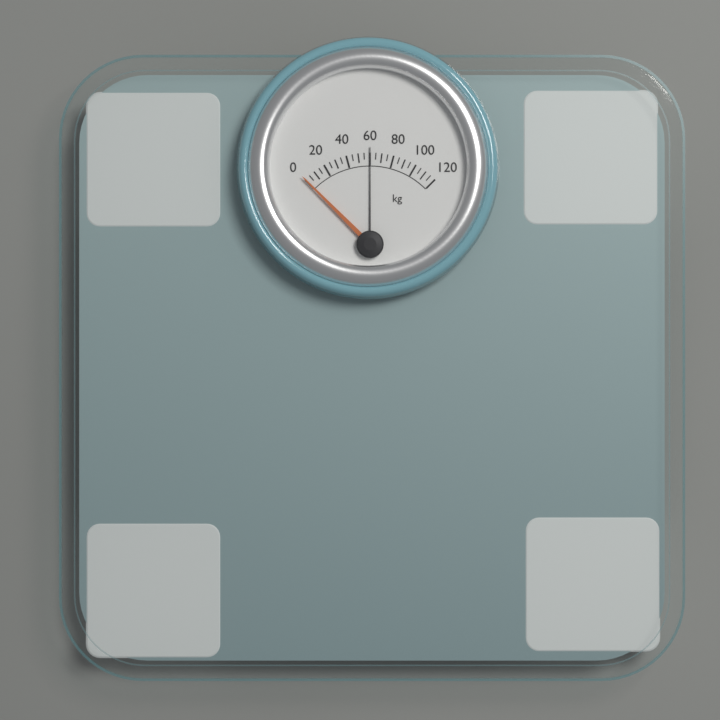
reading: 0 kg
